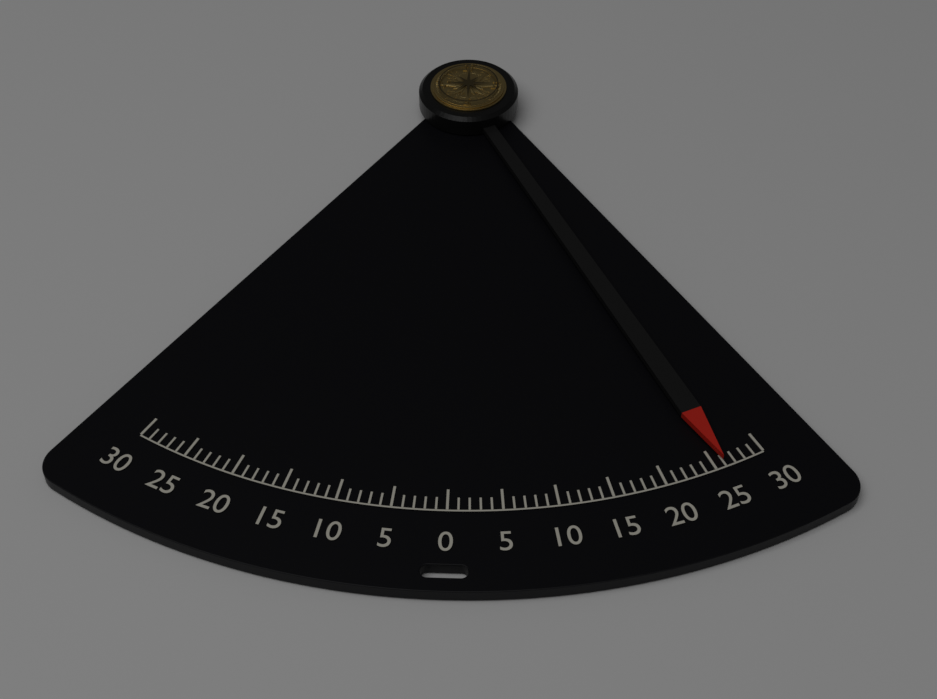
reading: 26 (no unit)
